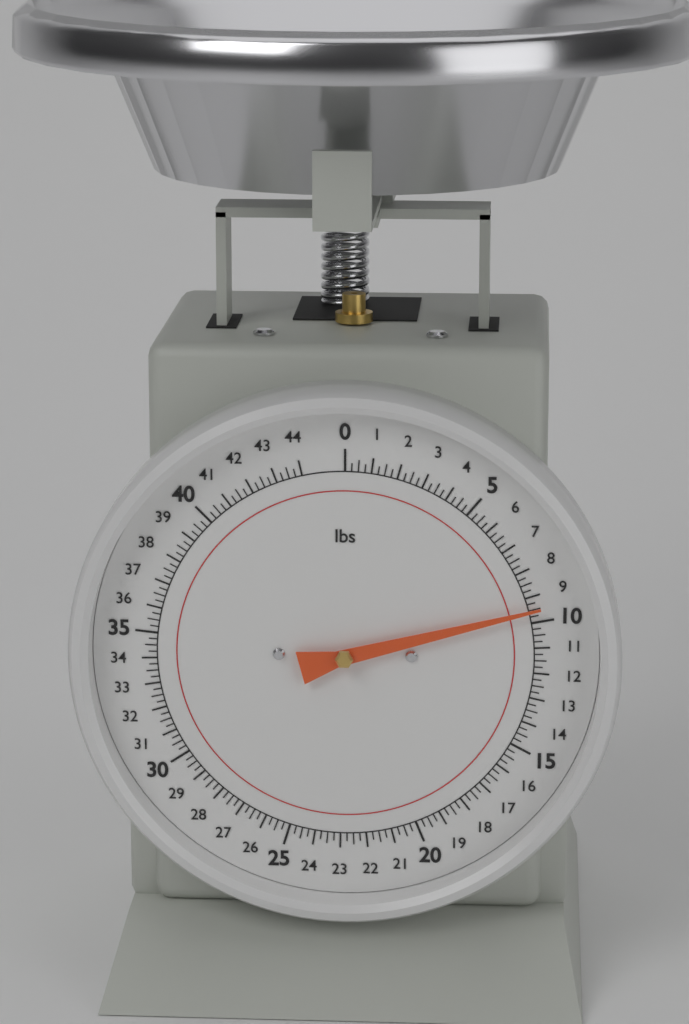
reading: 9.50 lbs
